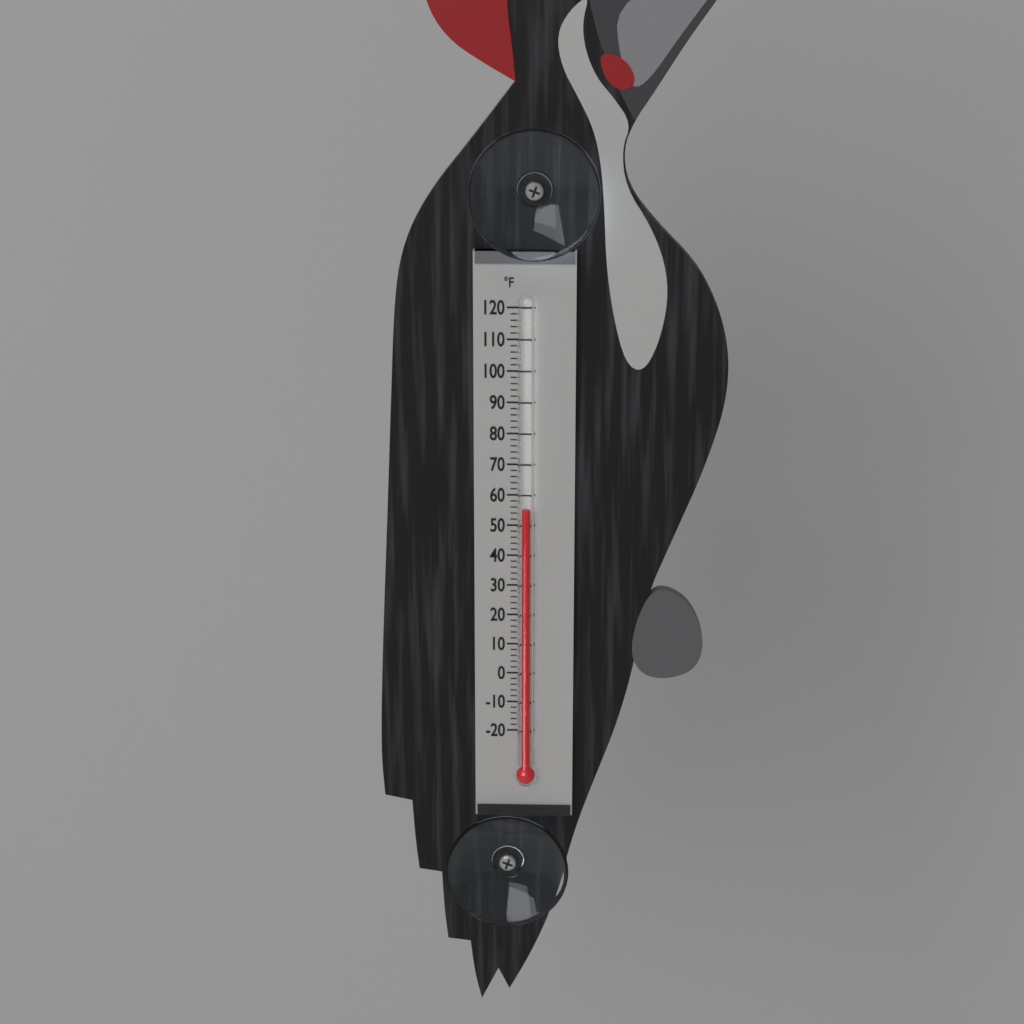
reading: 56 °F
